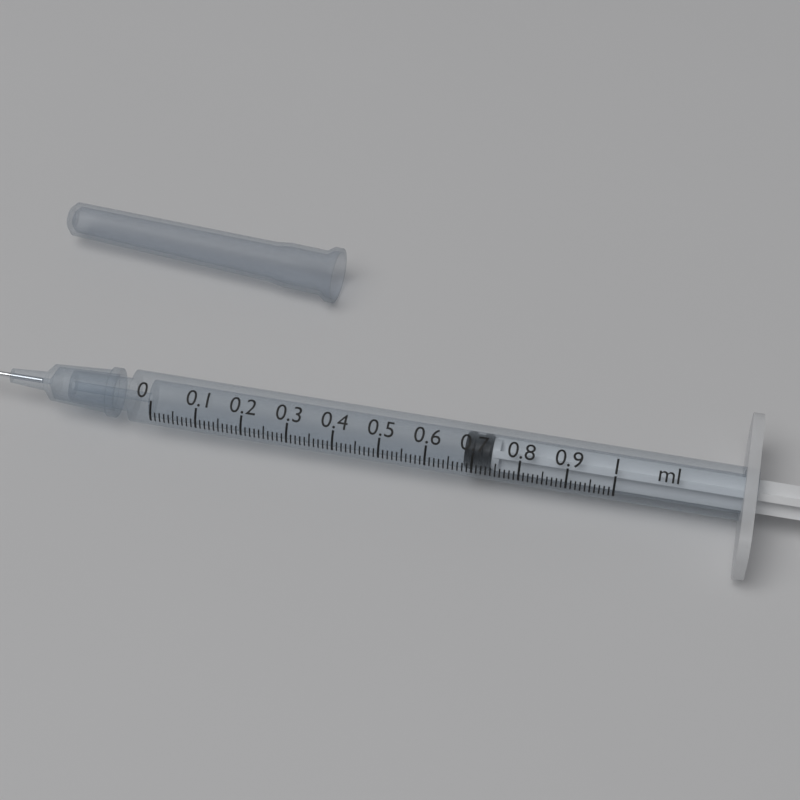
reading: 0.68 ml
